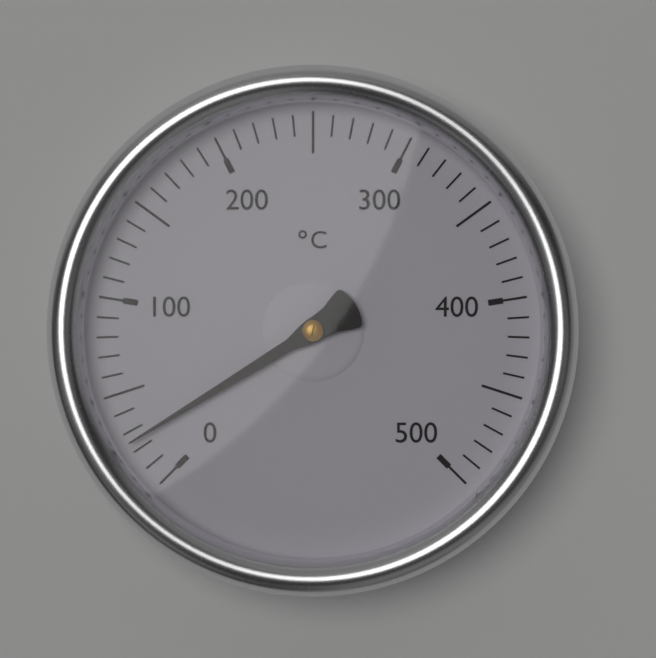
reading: 25 °C
